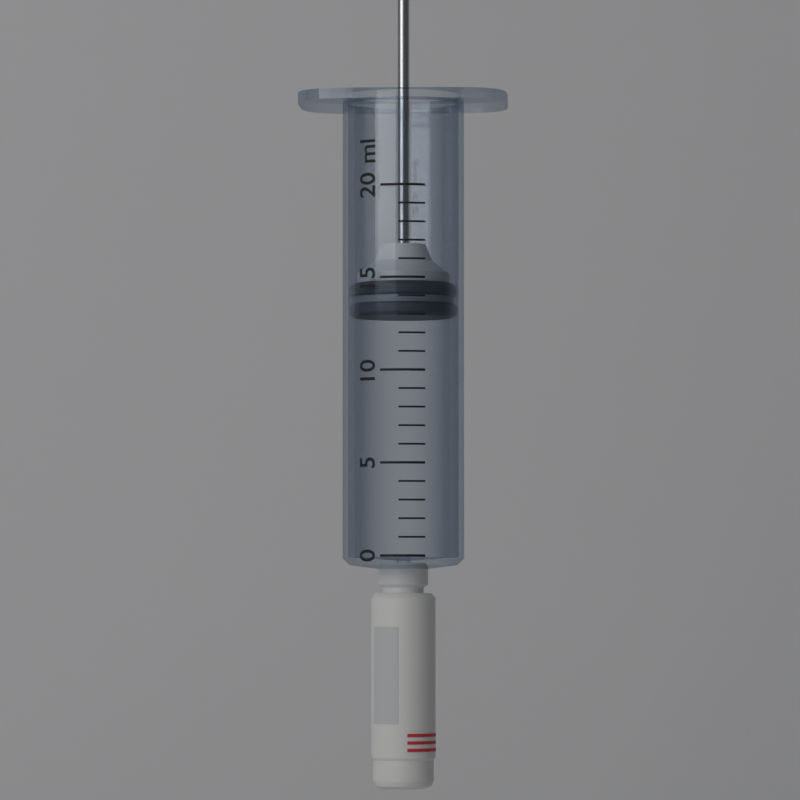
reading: 13 ml
